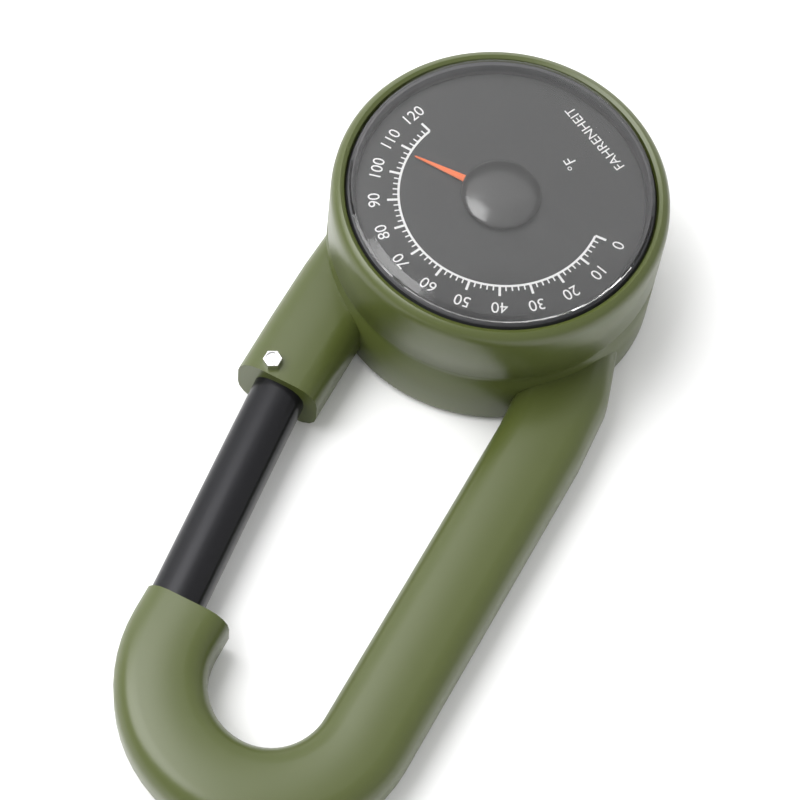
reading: 108 °F
